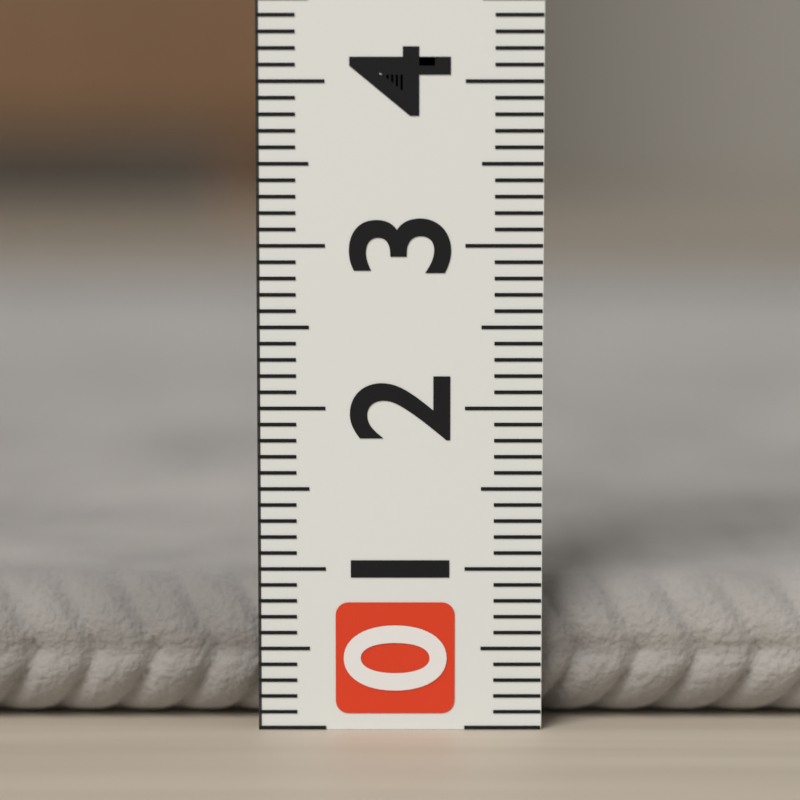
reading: 0.9 (no unit)
